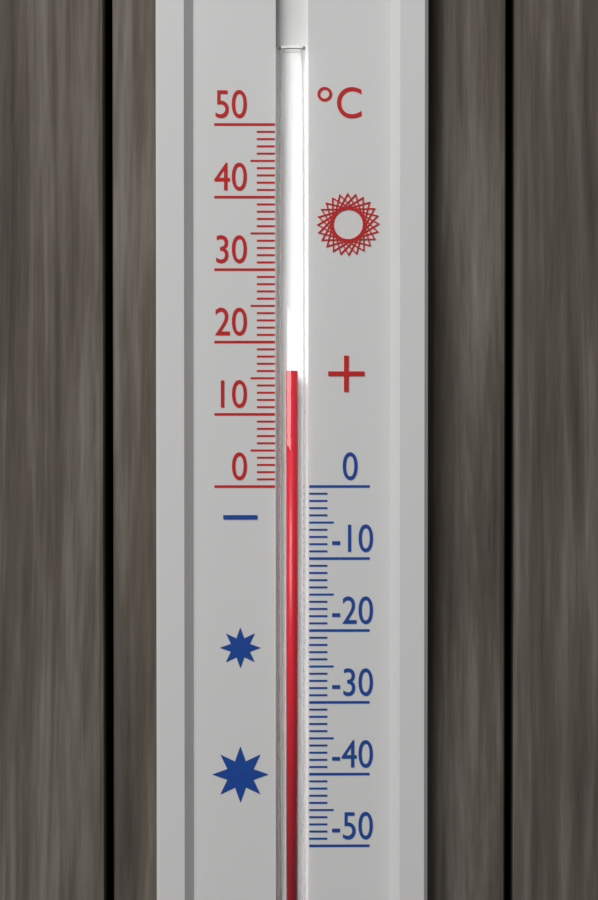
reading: 16 °C
